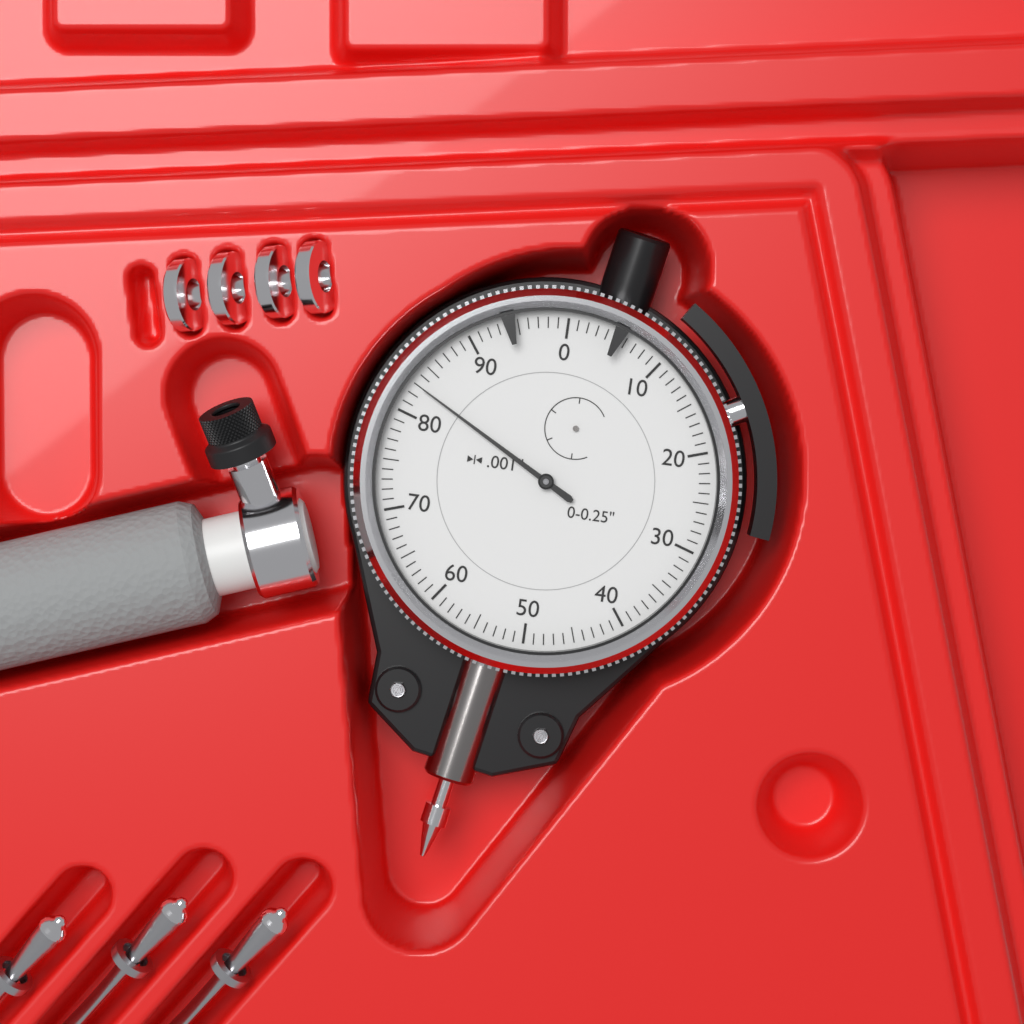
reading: 0.083 in
